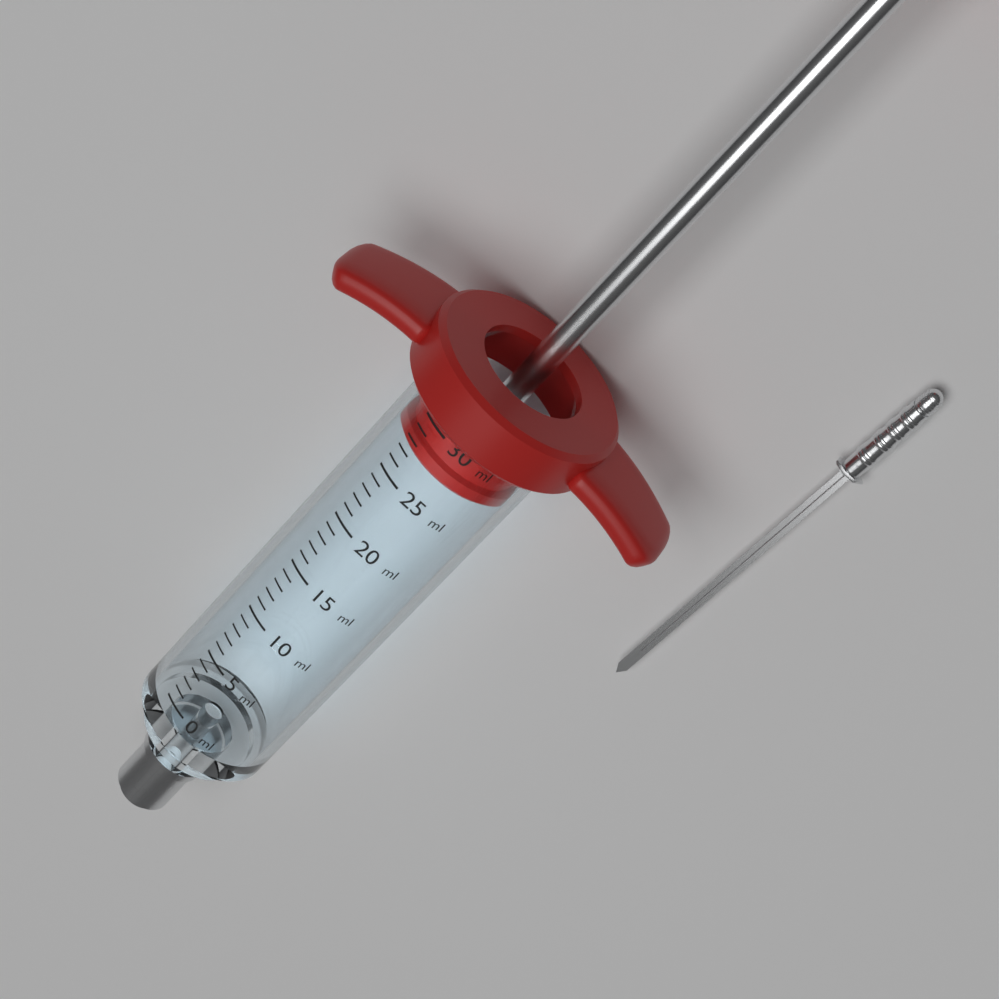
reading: 27 ml
